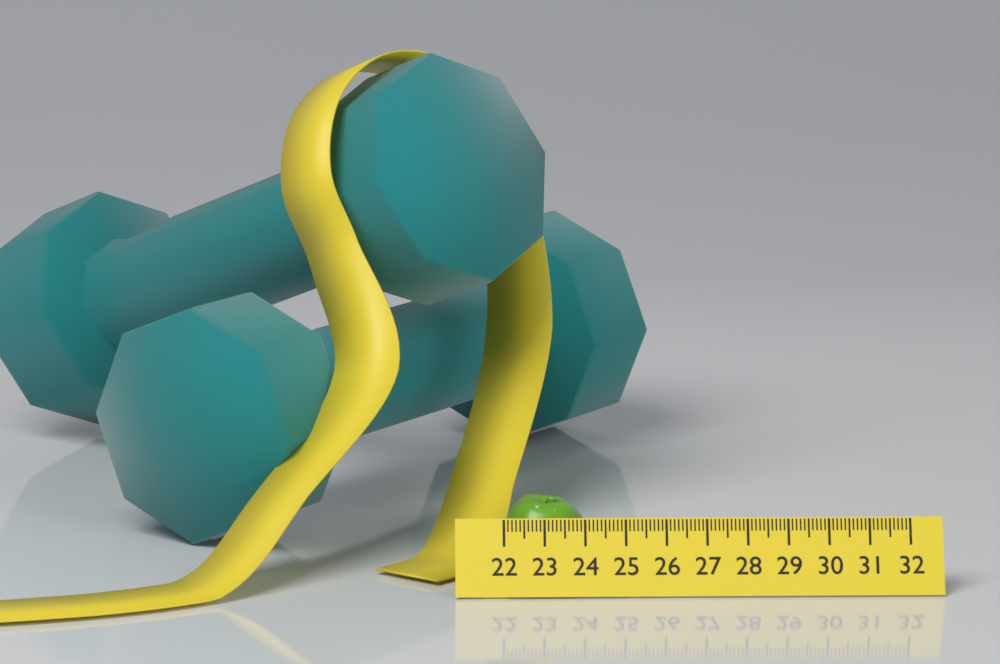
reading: 24.1 (no unit)
